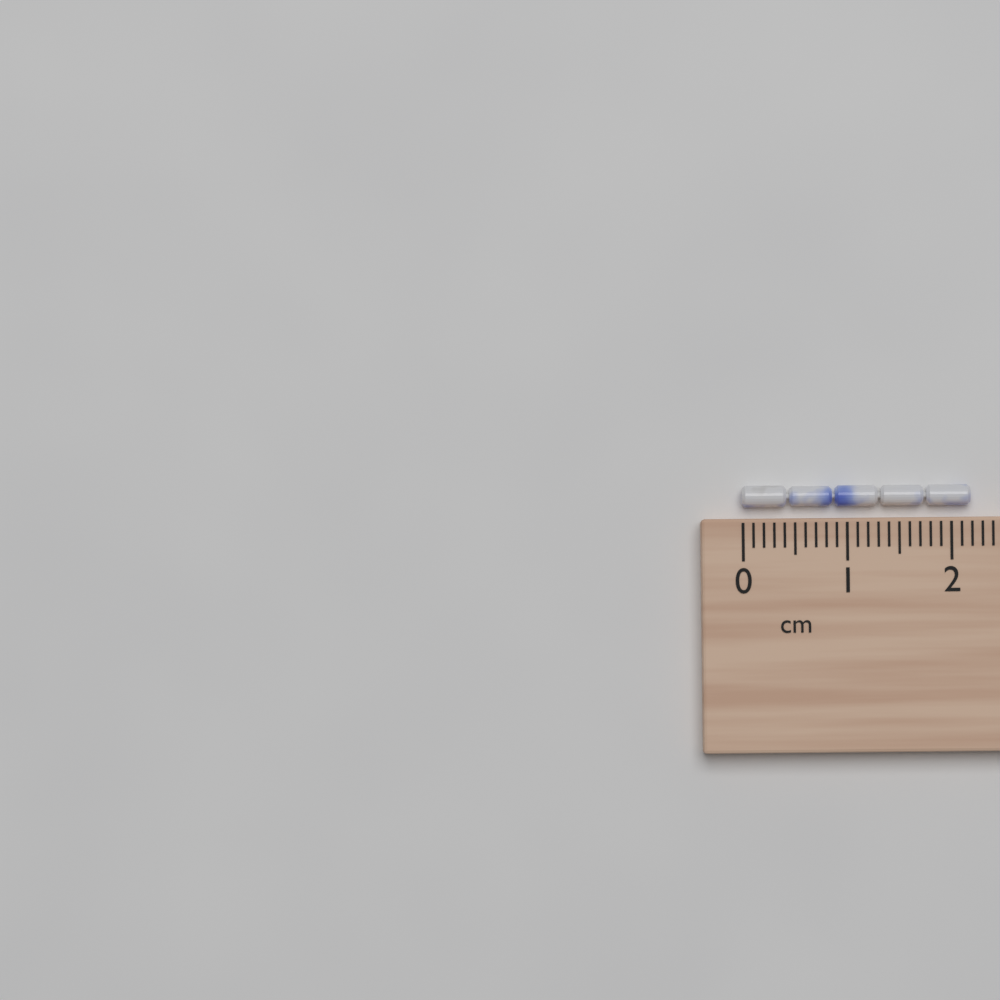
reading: 2.2 cm
